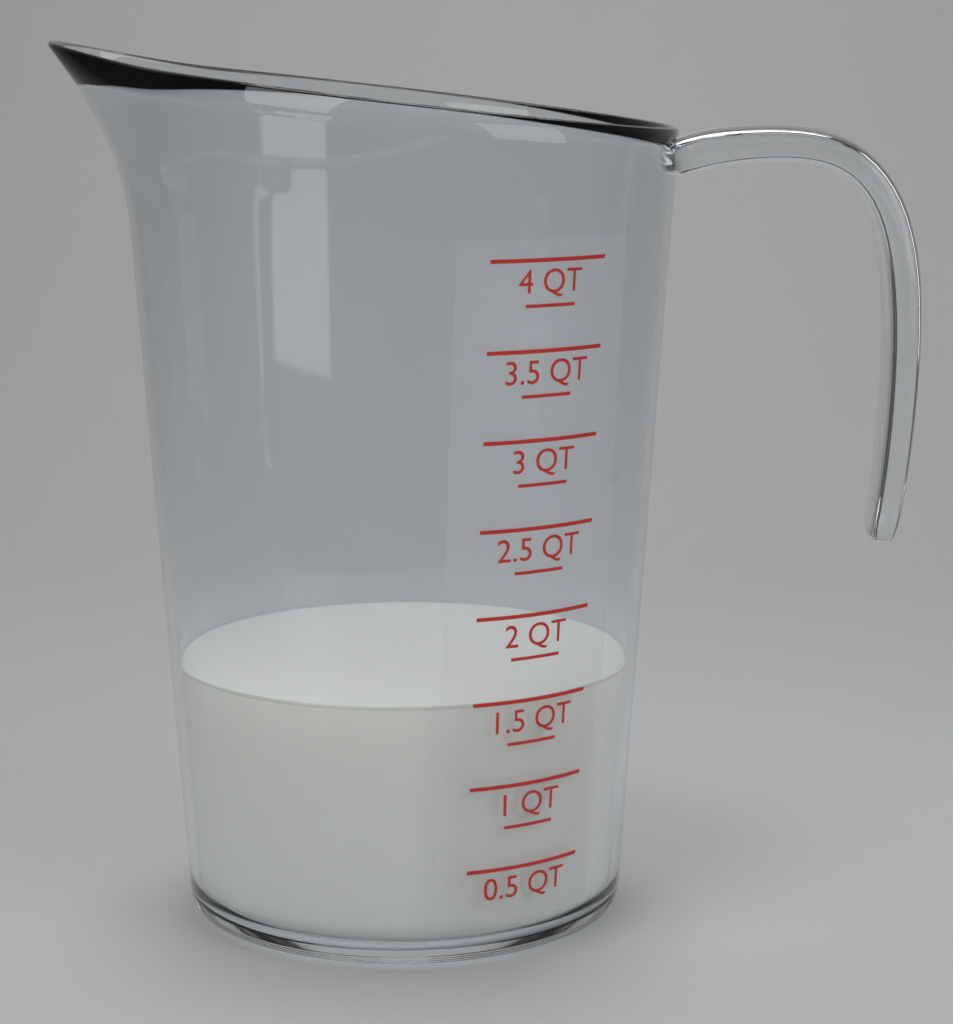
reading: 1.50 QT
